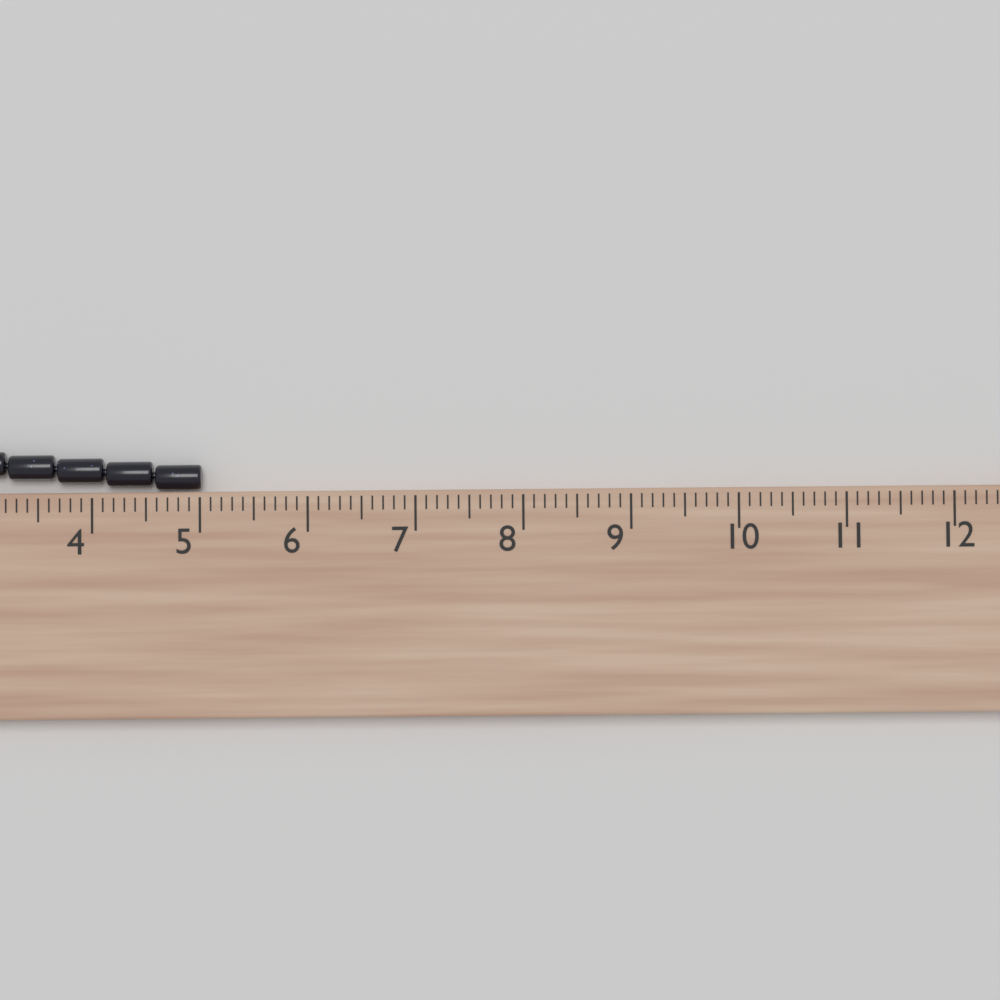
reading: 5.0 cm
